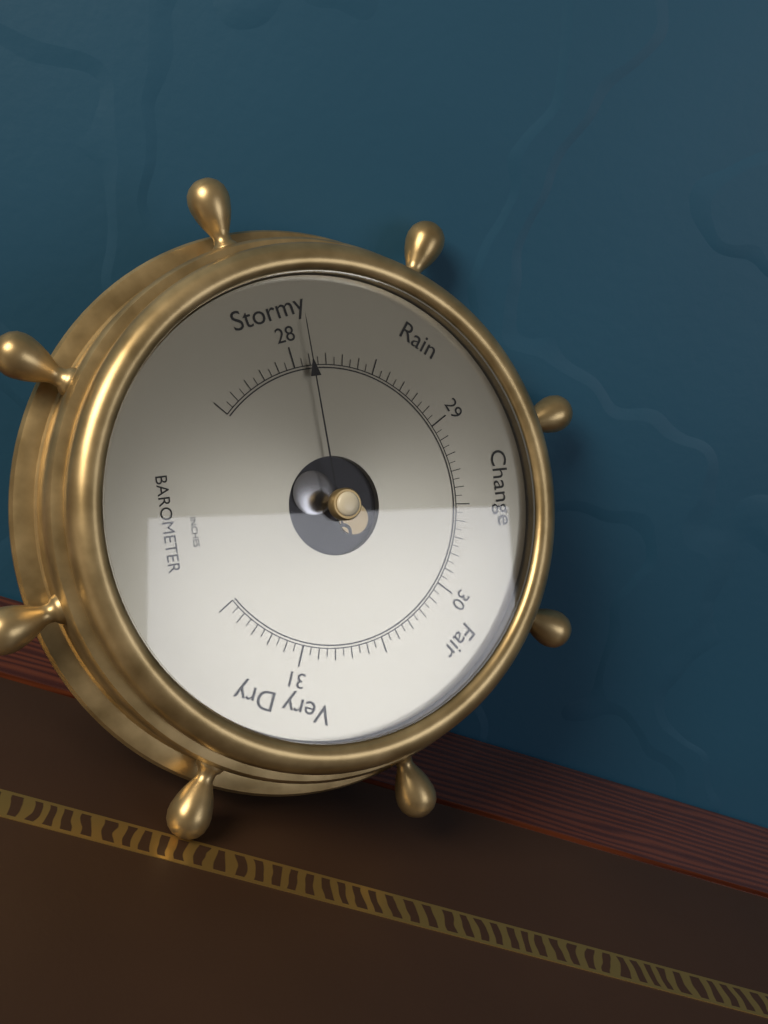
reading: 28.10 inHg
